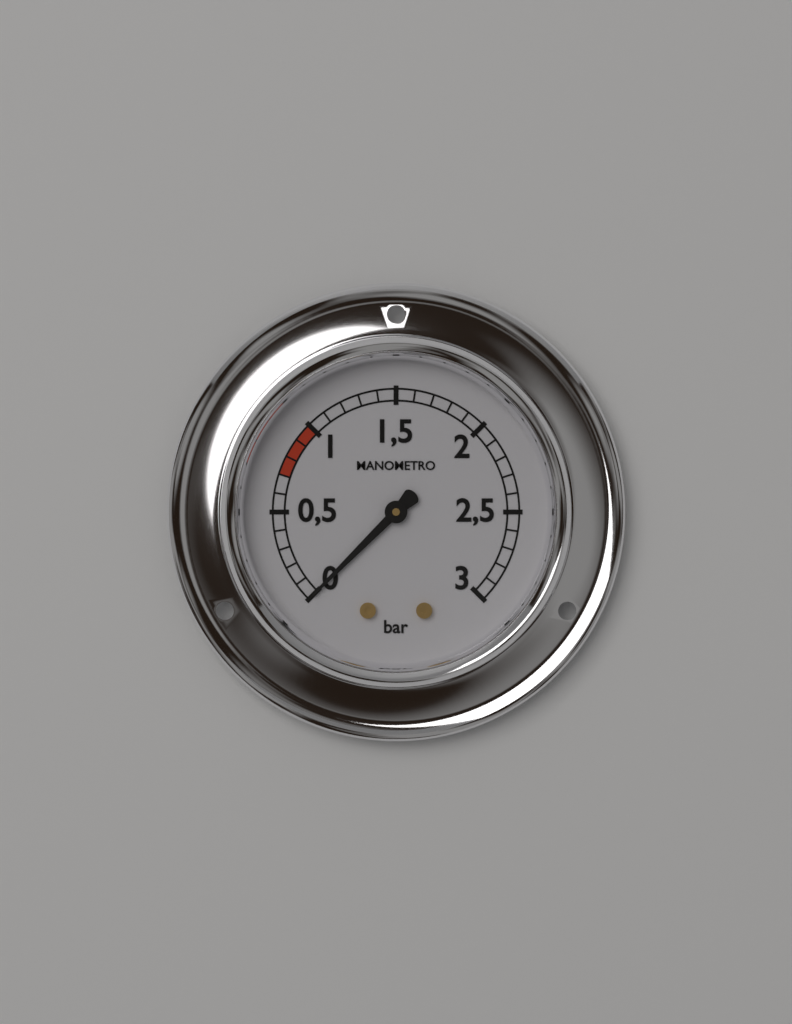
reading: 0.0 bar
